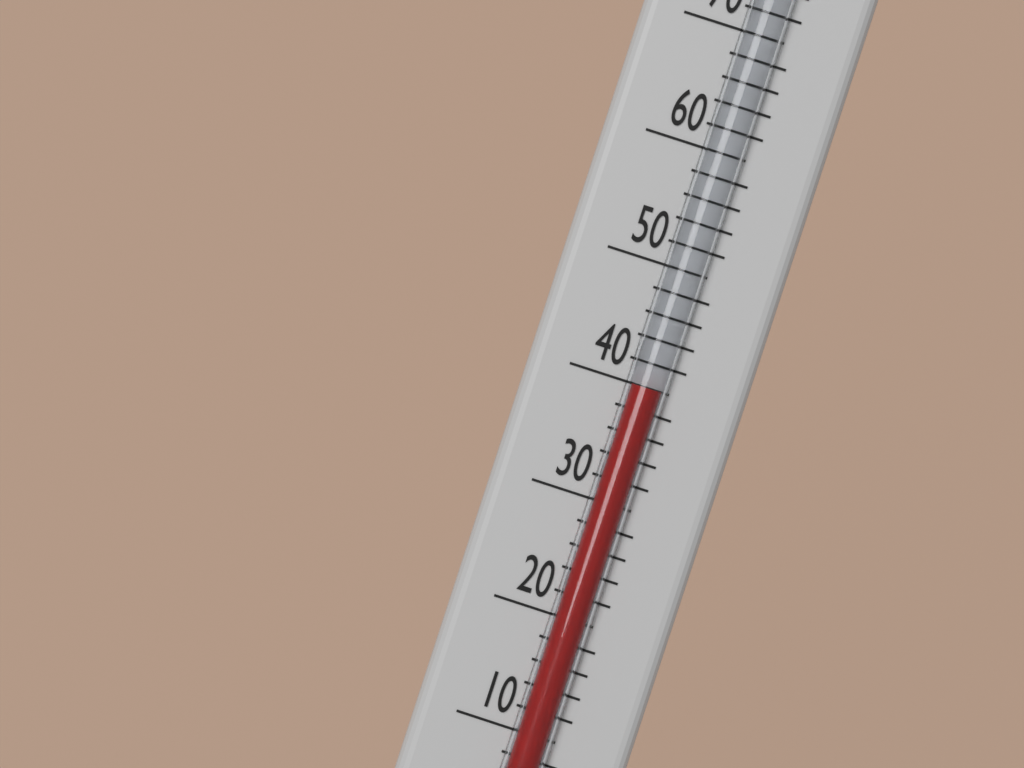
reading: 40 °F
